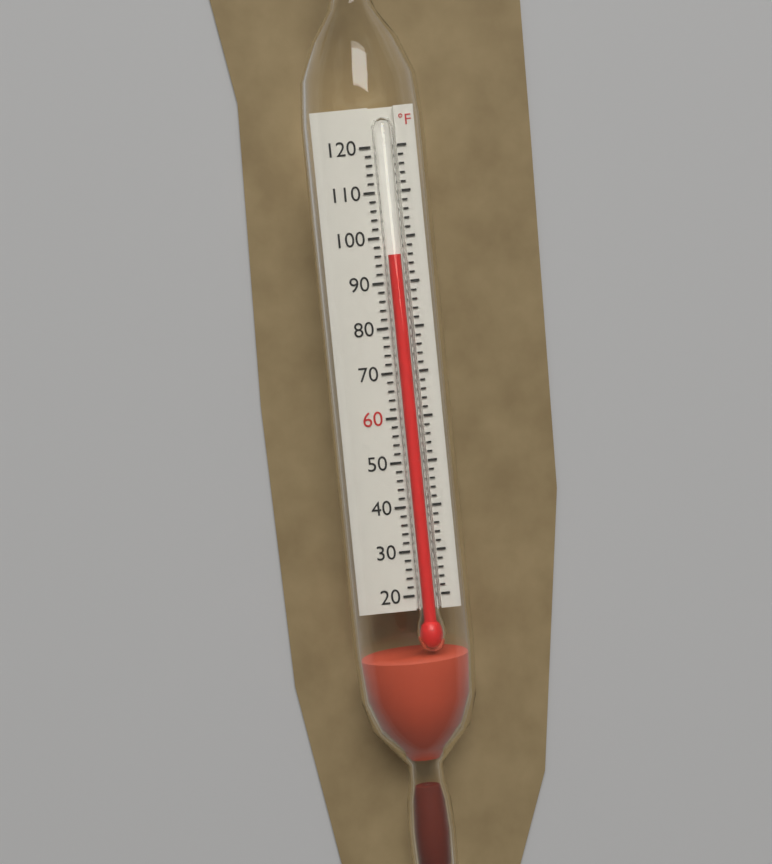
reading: 96 °F
